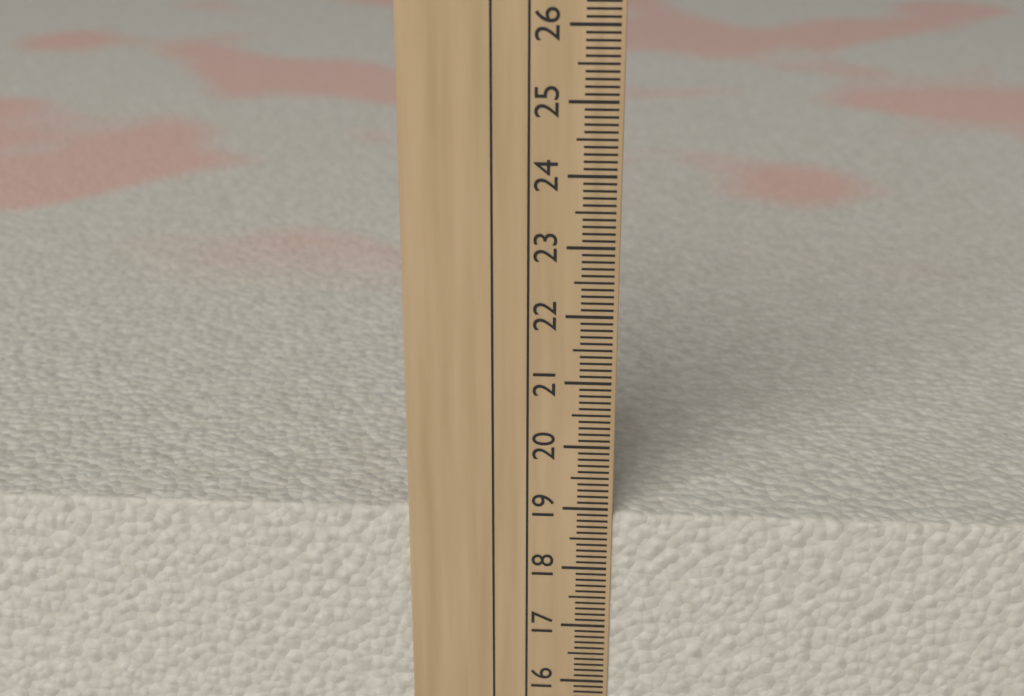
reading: 18.9 cm
